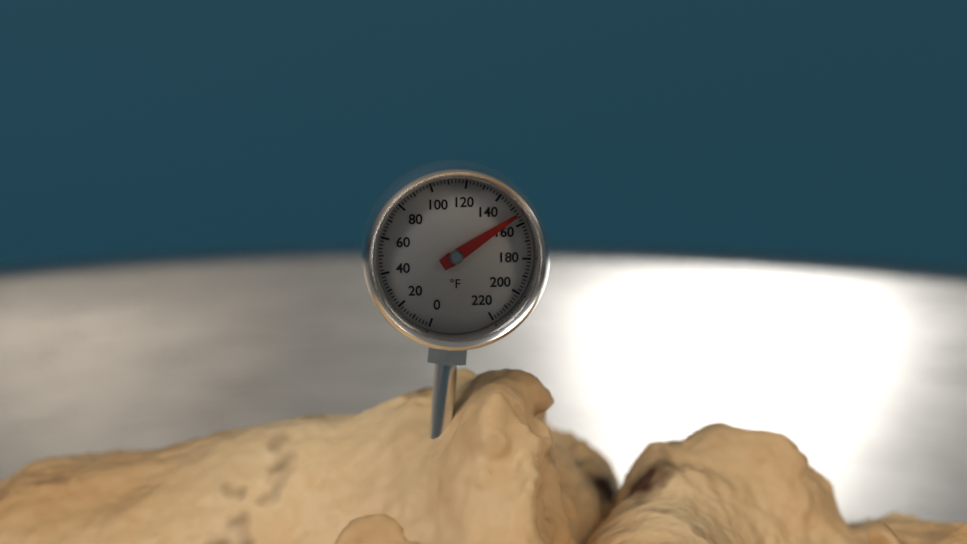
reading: 154 °F
